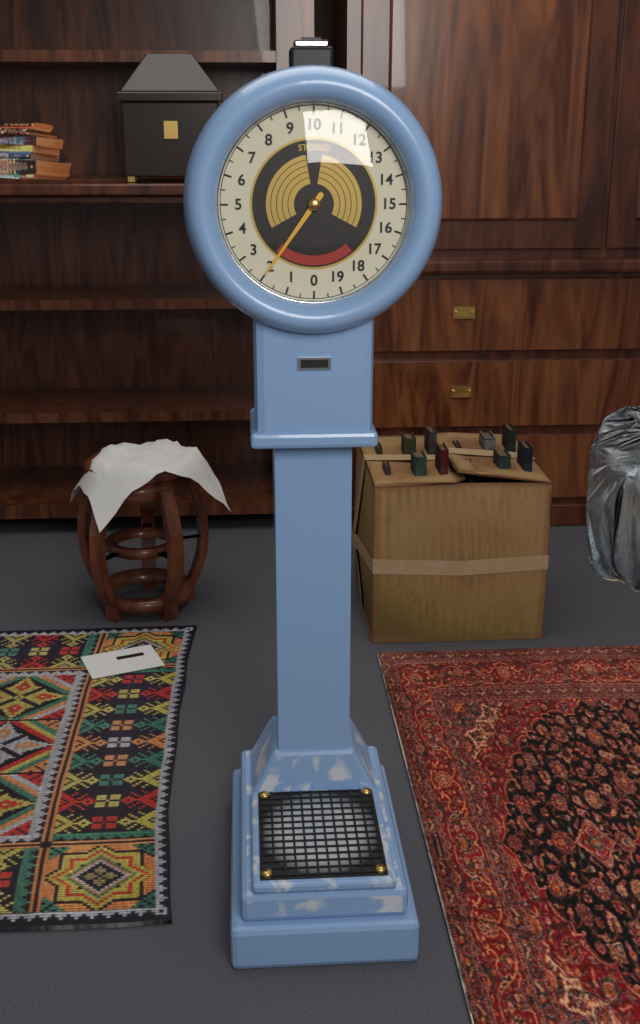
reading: 2.0 stones
